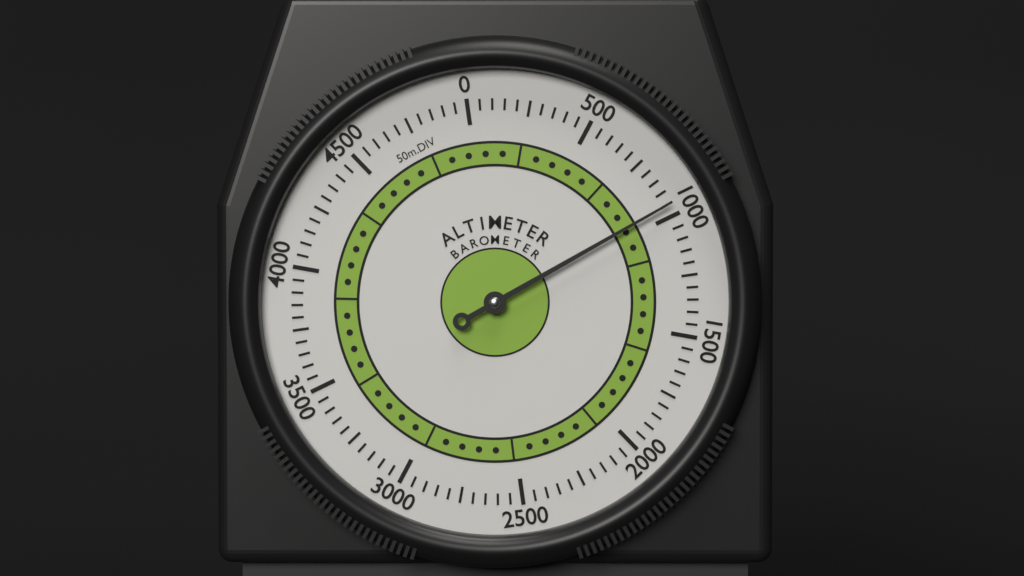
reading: 950 m
